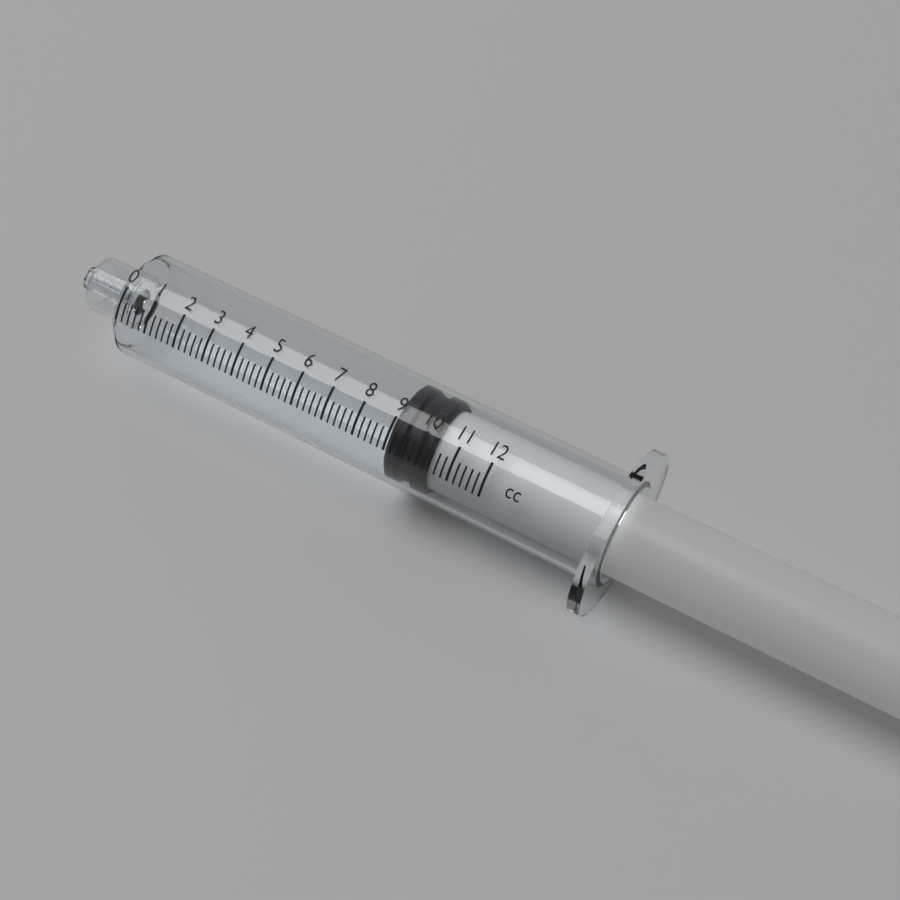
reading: 9.0 cc
